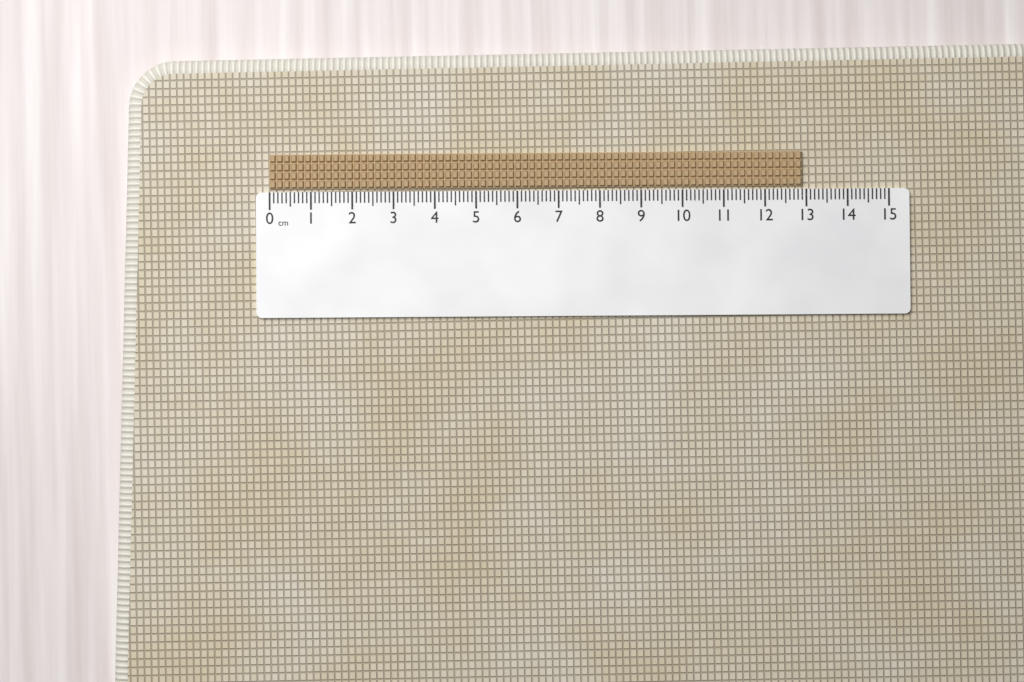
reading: 12.9 cm
